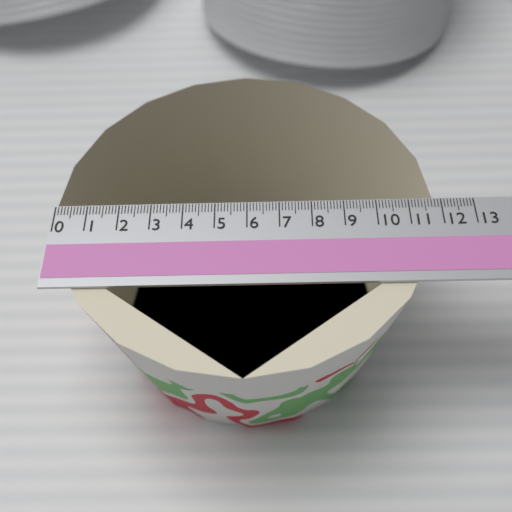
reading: 11.8 (no unit)
